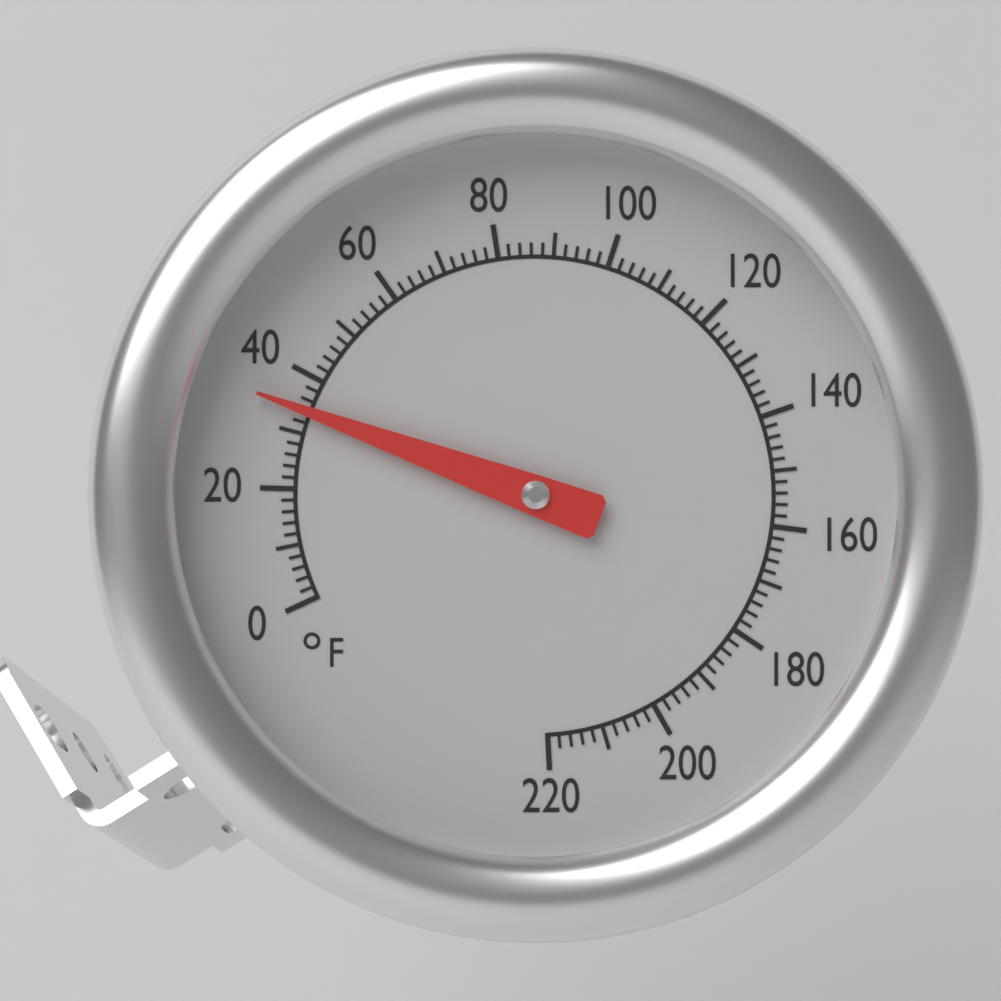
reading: 34 °F
